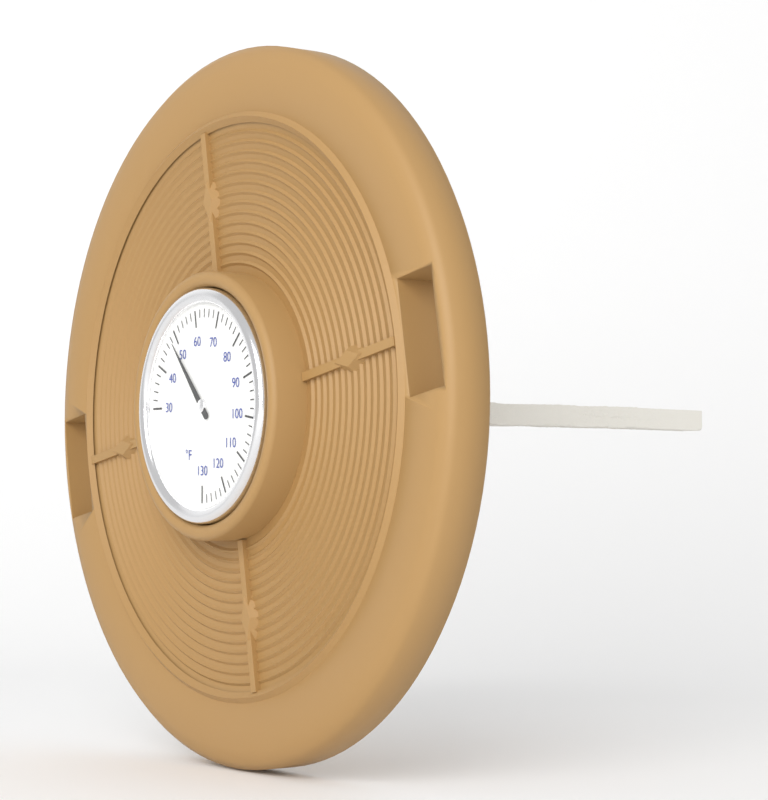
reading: 48 °F
